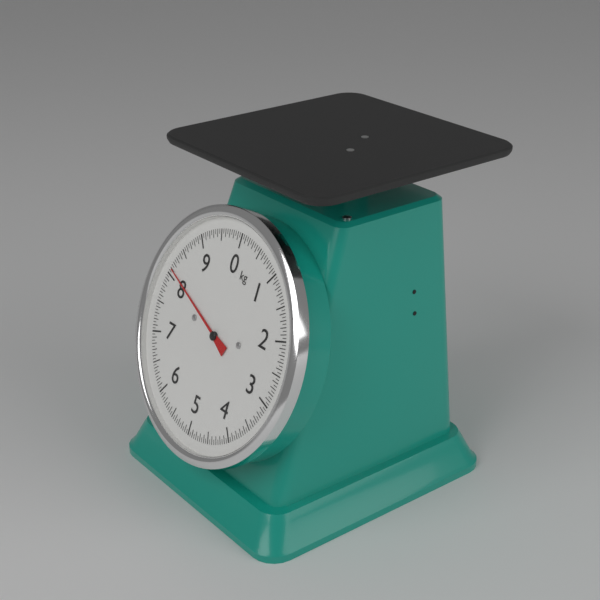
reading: 8.10 kg
